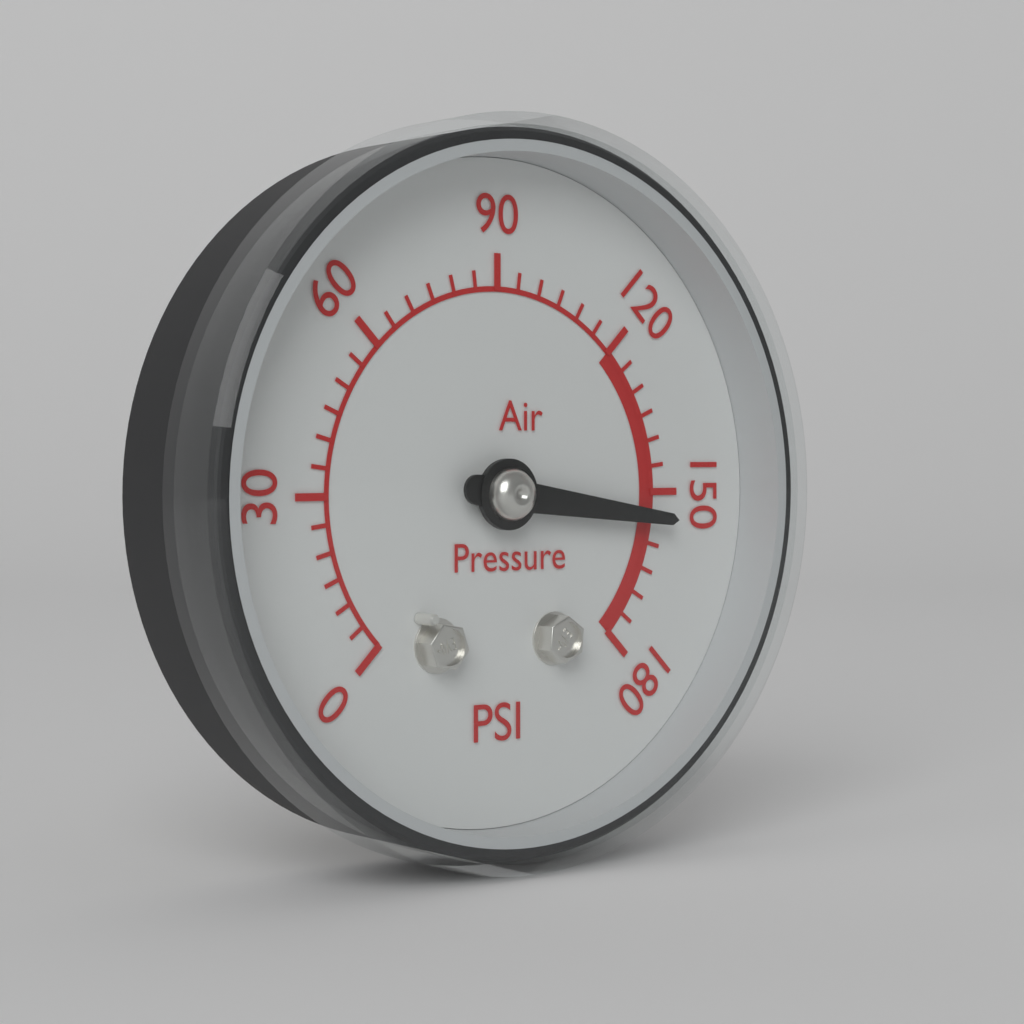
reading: 155 psi
